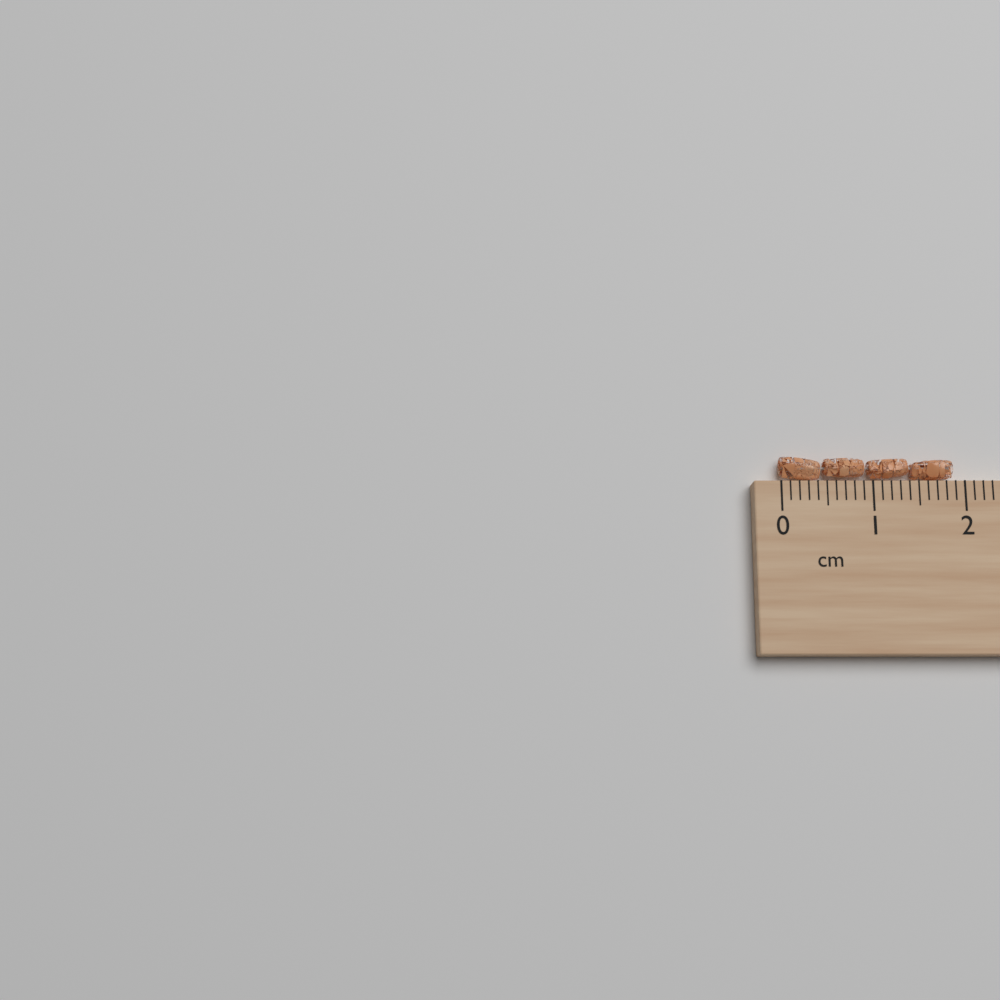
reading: 1.9 cm
